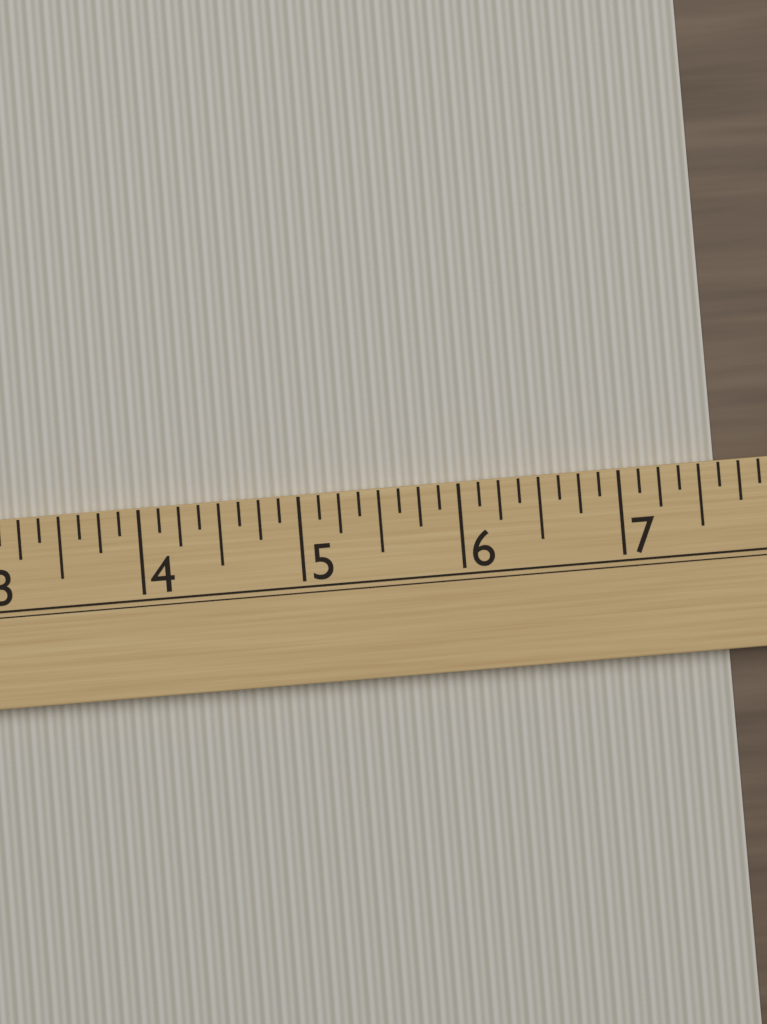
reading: 7.625 (no unit)
